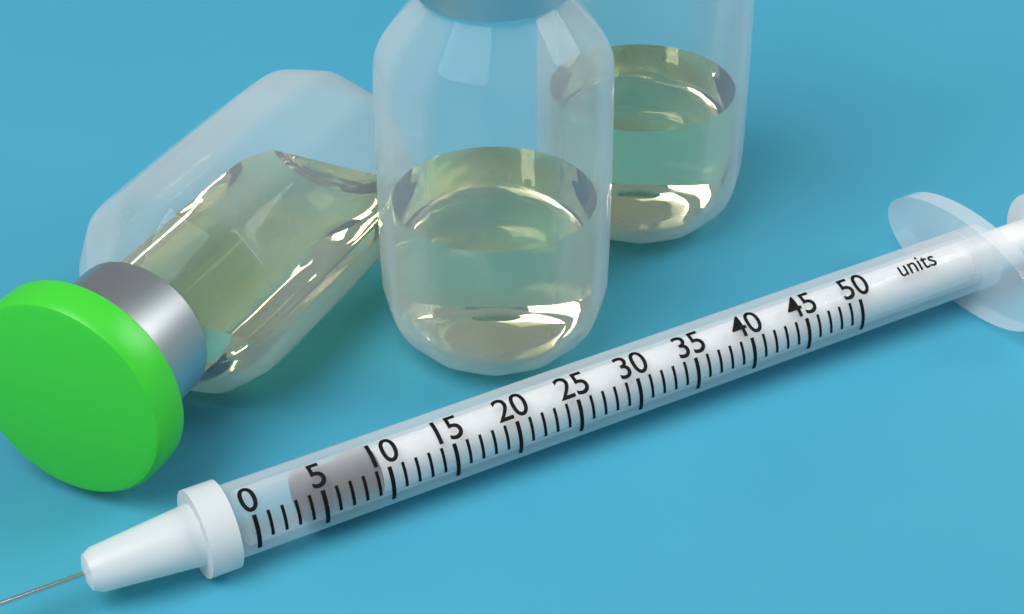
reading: 4 units
